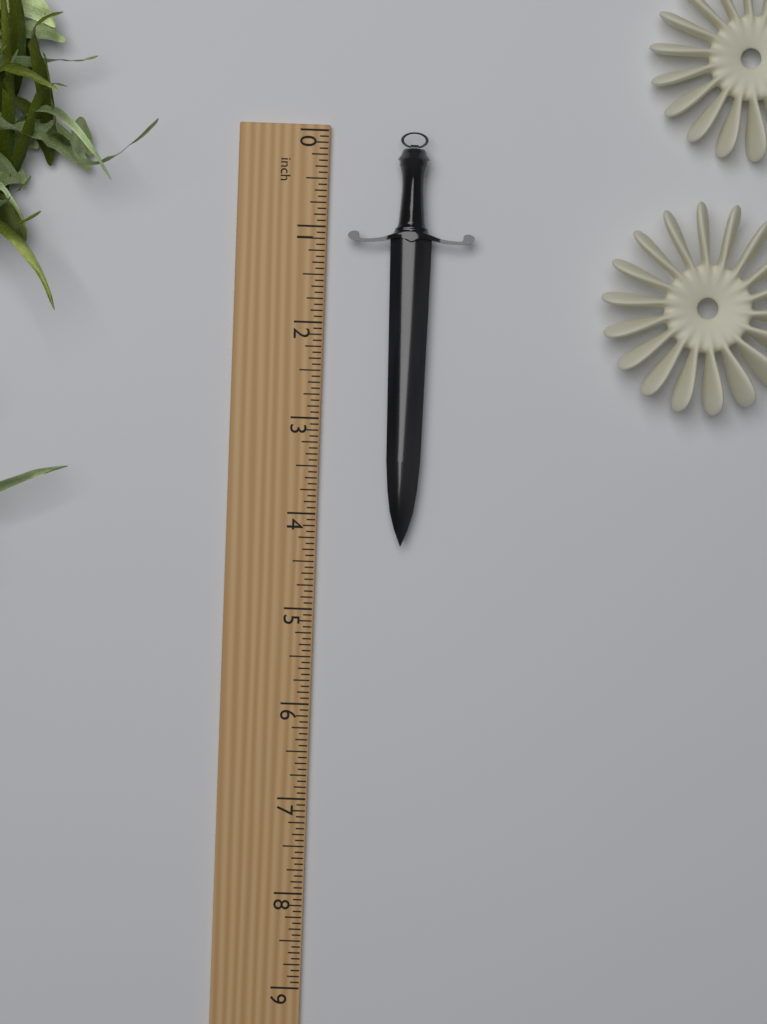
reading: 4.3125 inch
